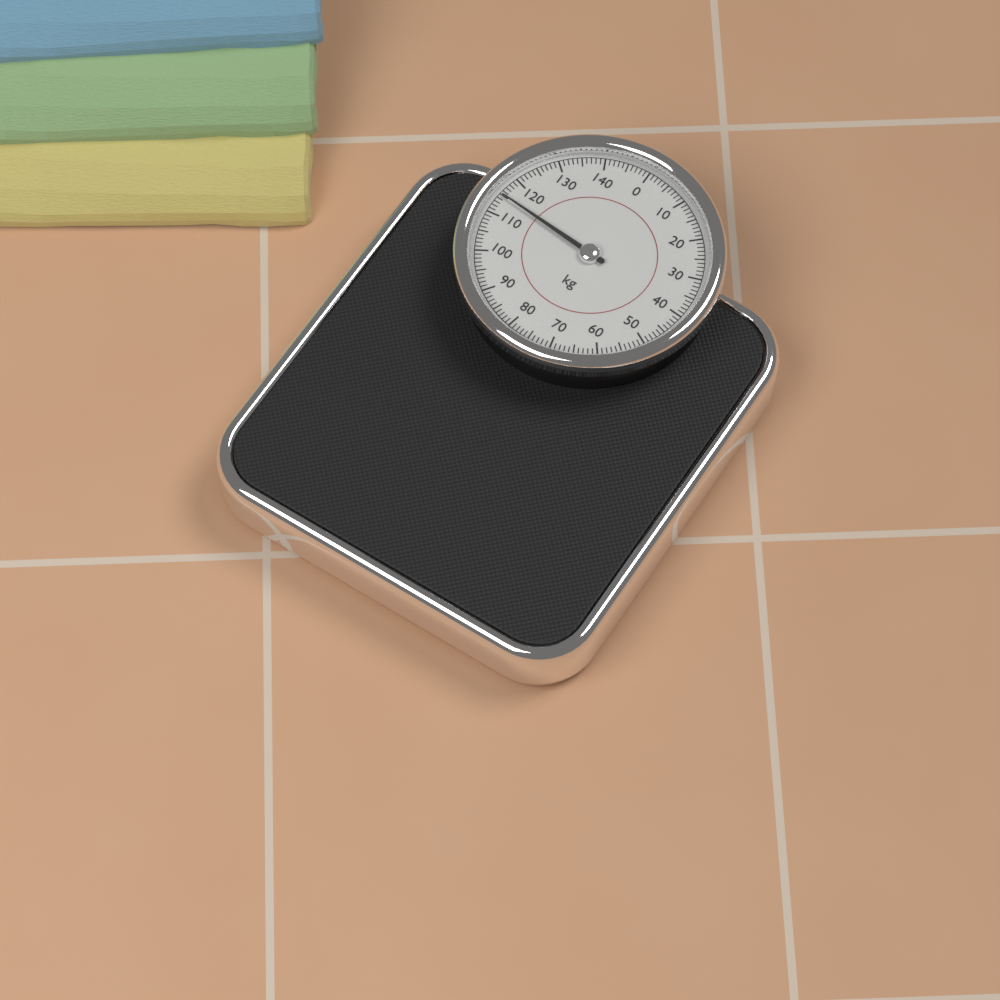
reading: 115 kg
